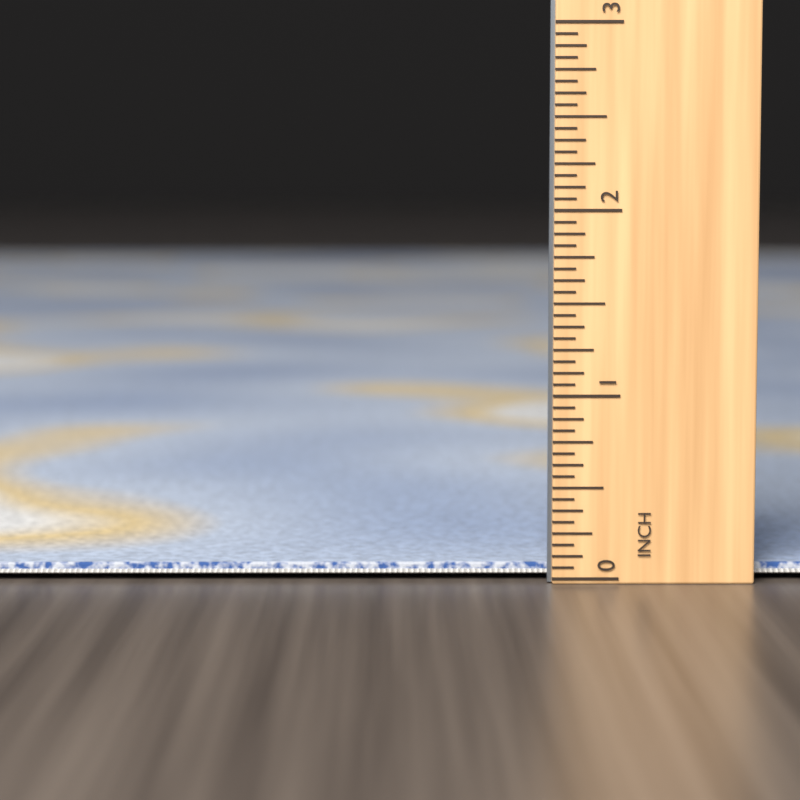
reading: 0.0625 in
